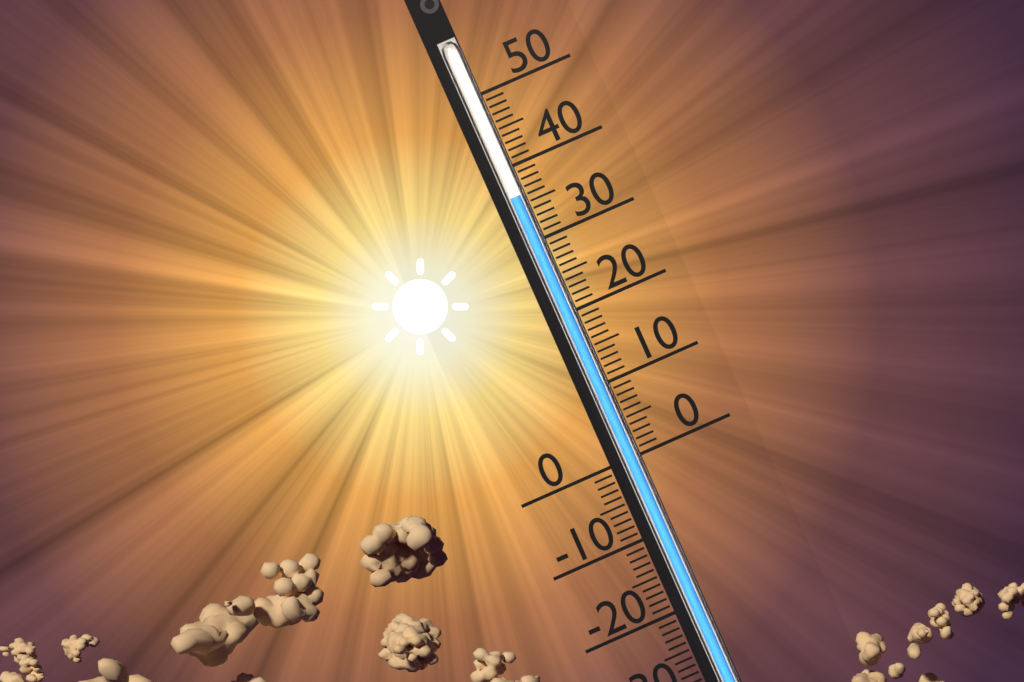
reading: 36 (no unit)
